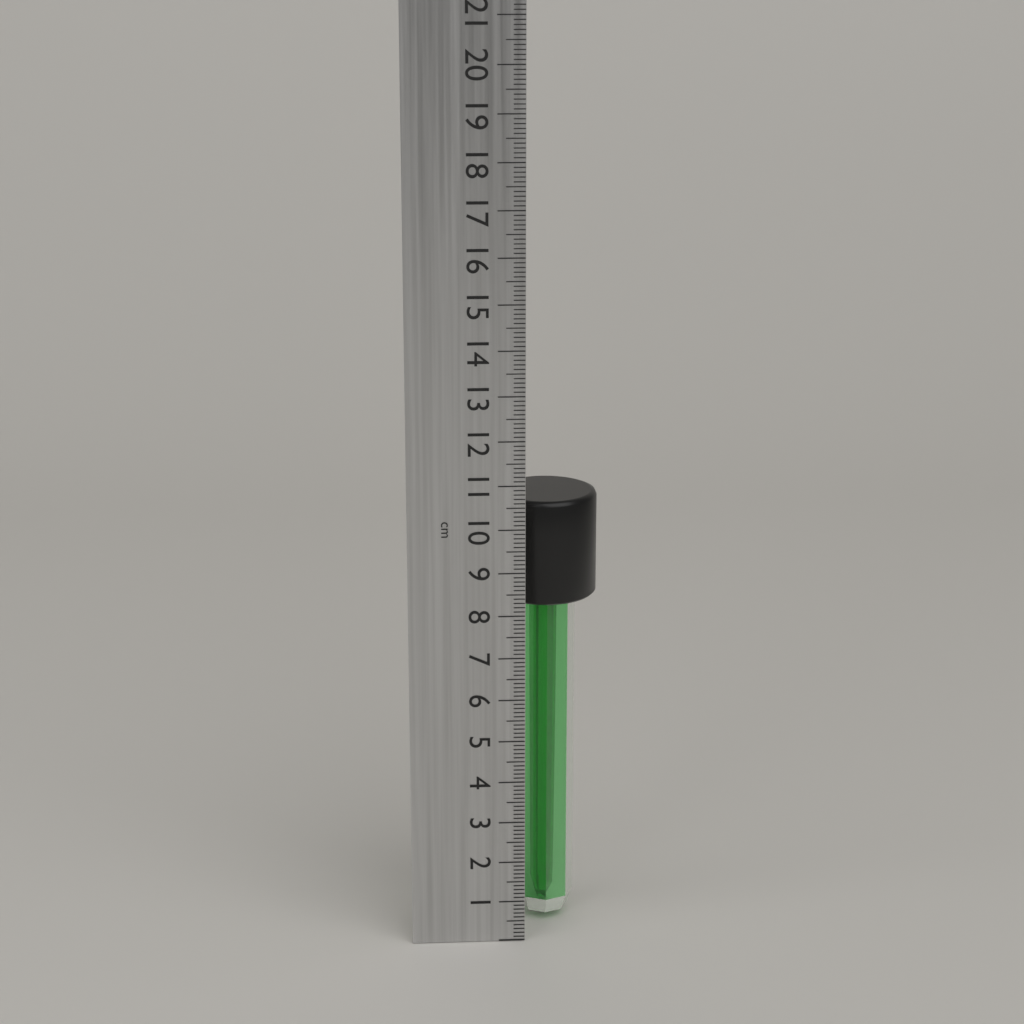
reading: 10.5 cm
